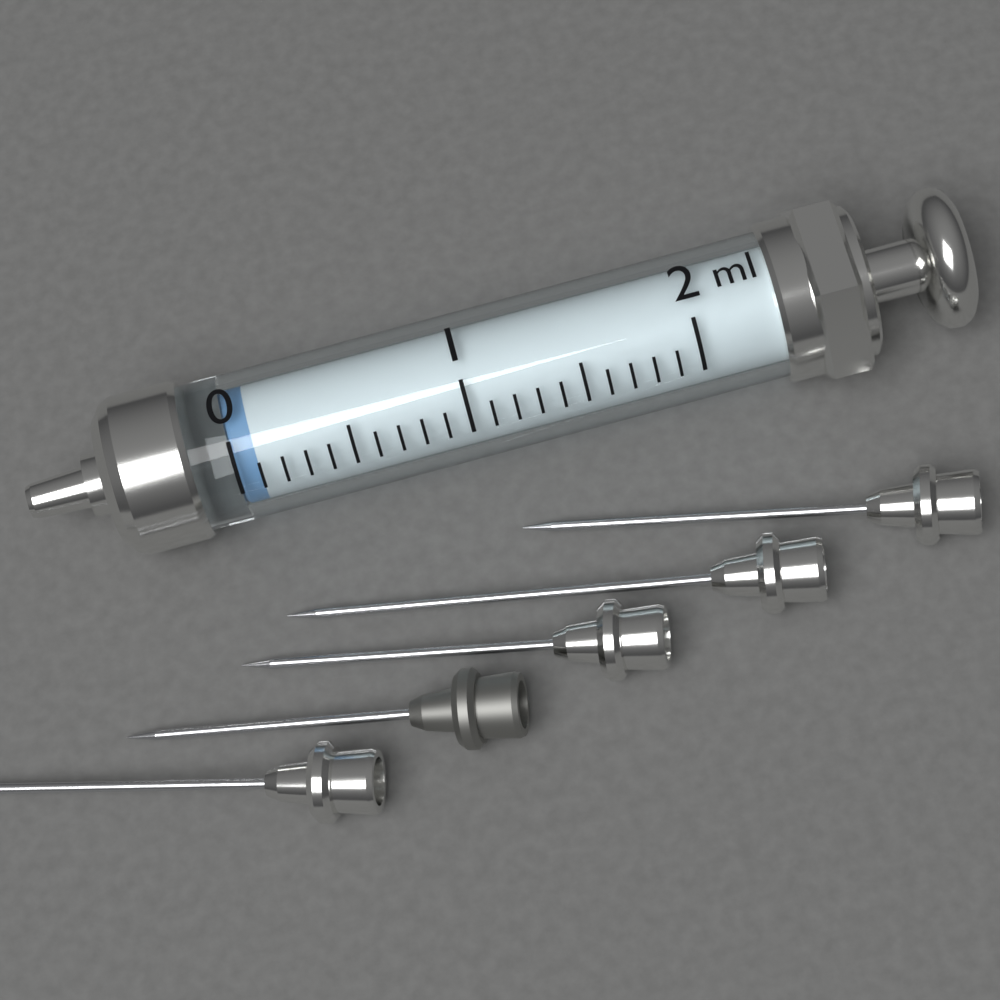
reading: 0.0 ml
